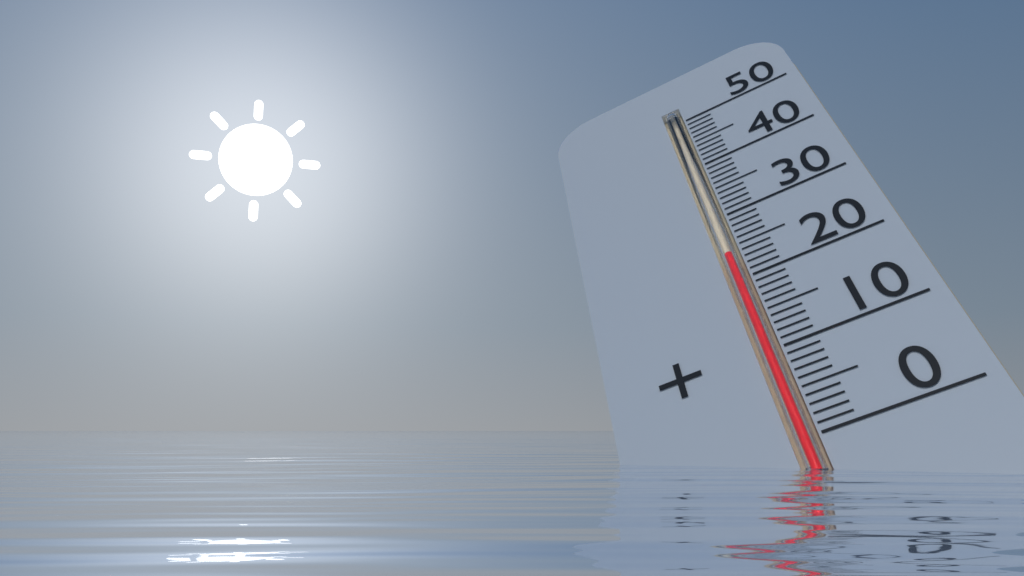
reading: 24 (no unit)
